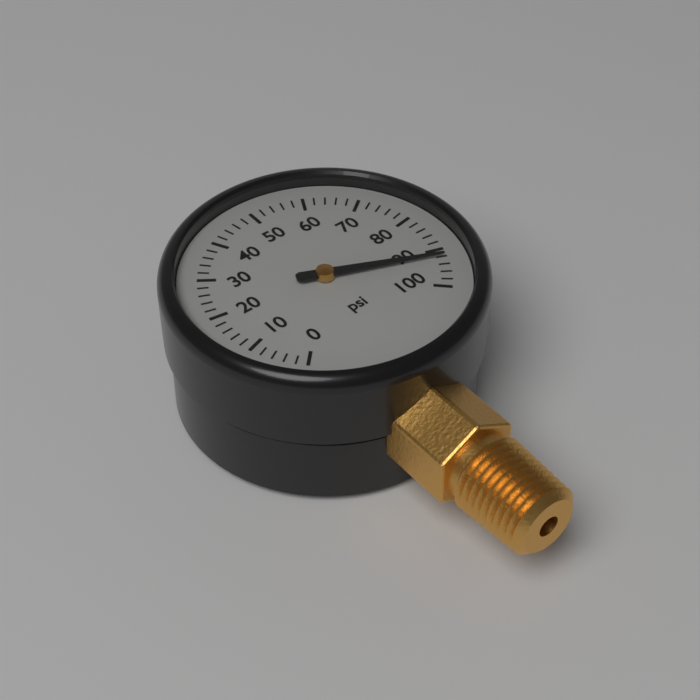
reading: 92 psi
